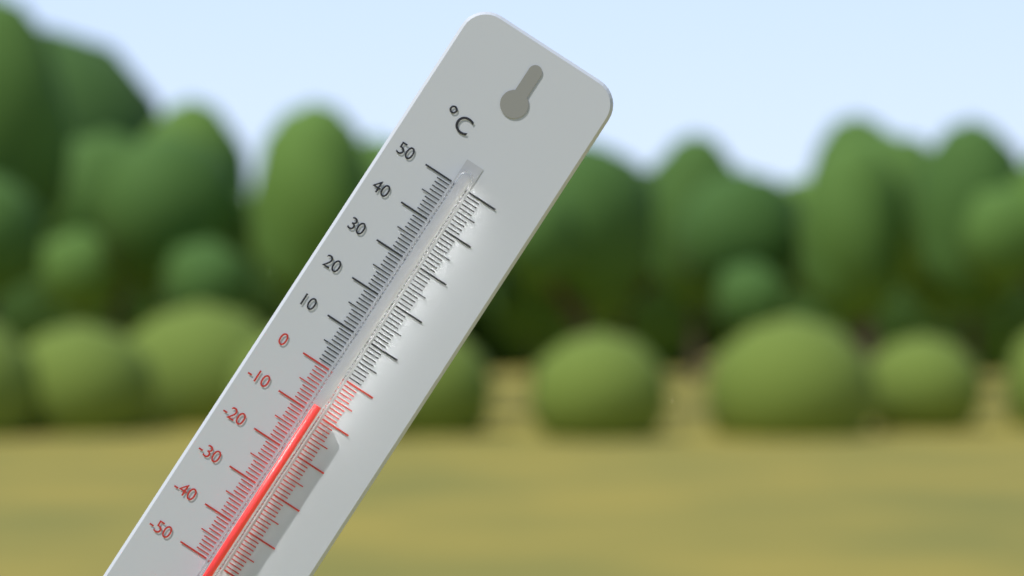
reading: -8 °C
